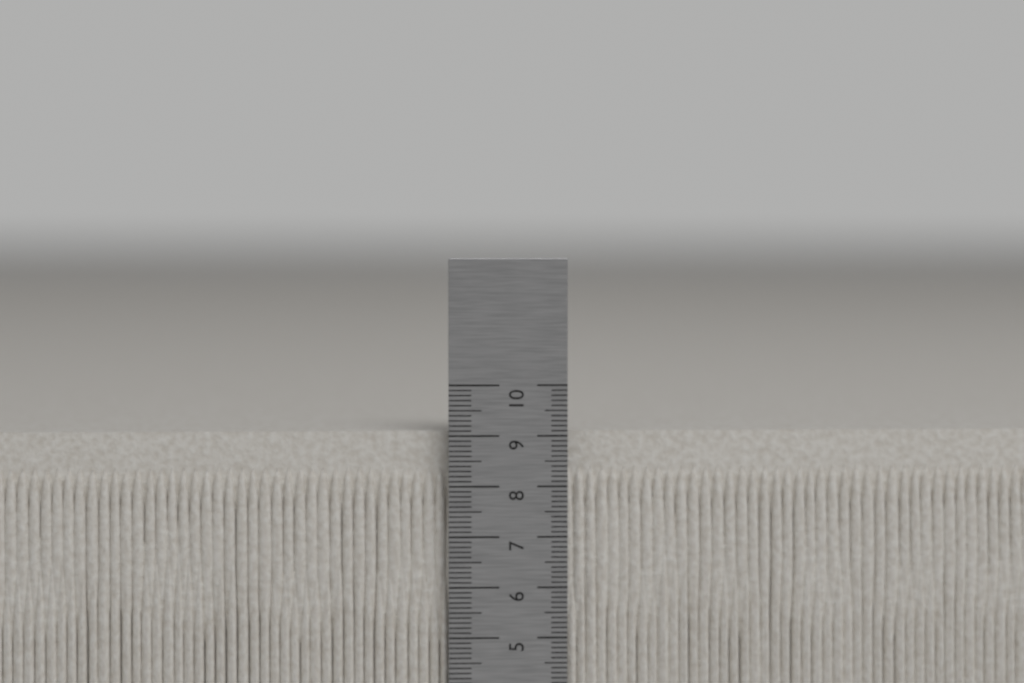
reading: 9.1 cm
